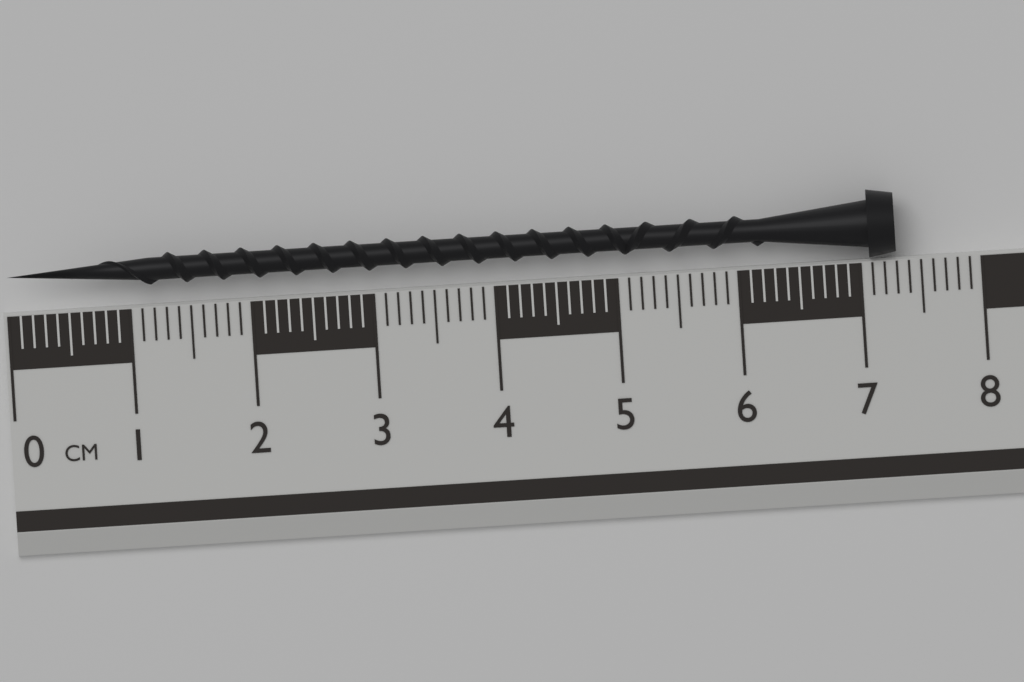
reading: 7.3 cm
